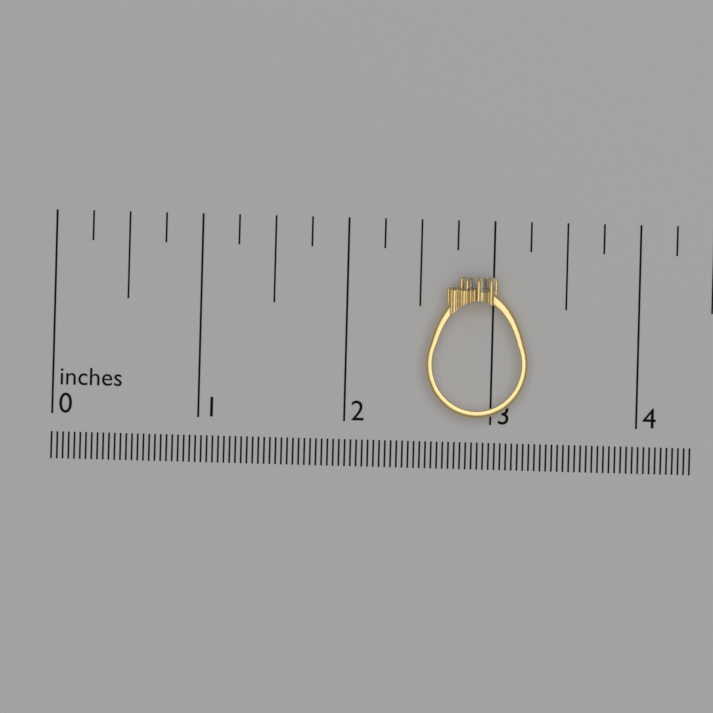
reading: 3.25 in
